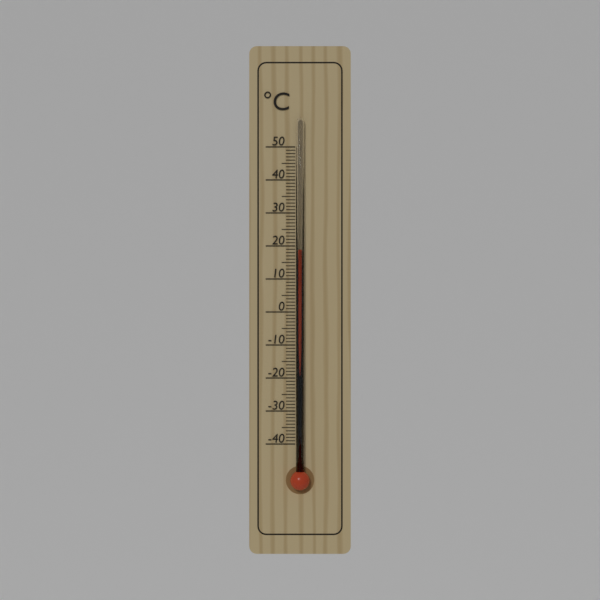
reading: 19 °C
